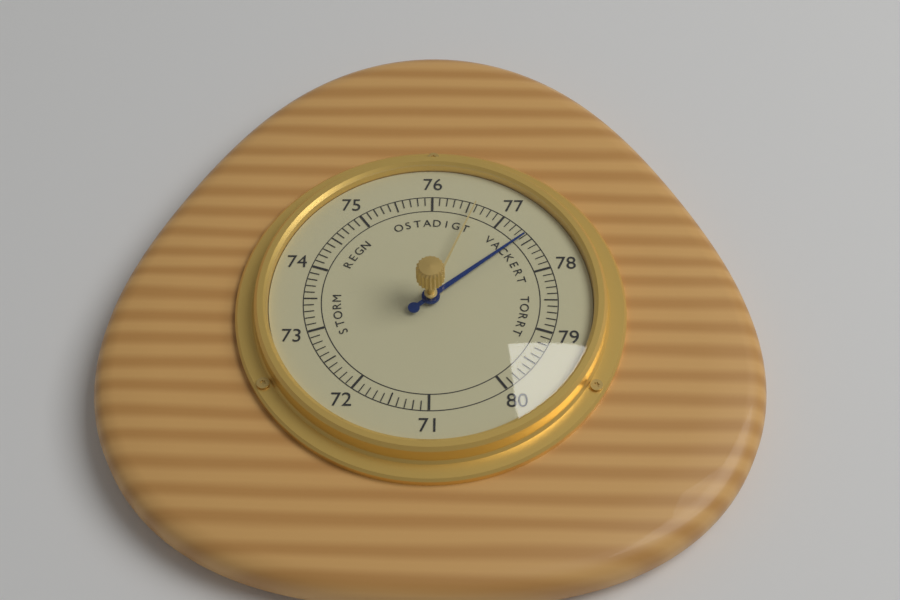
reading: 77.4 (no unit)
